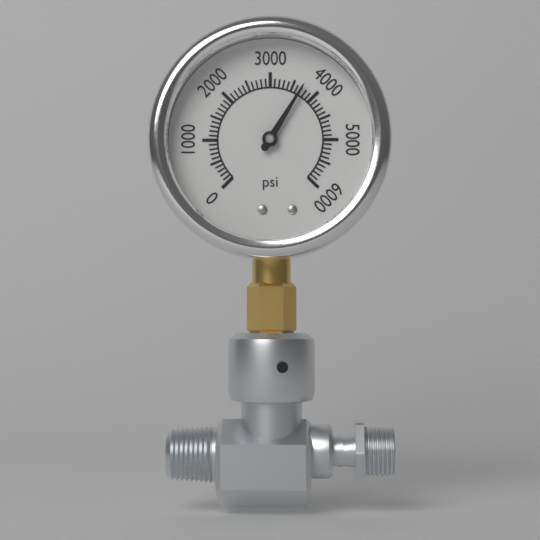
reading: 3700 psi
